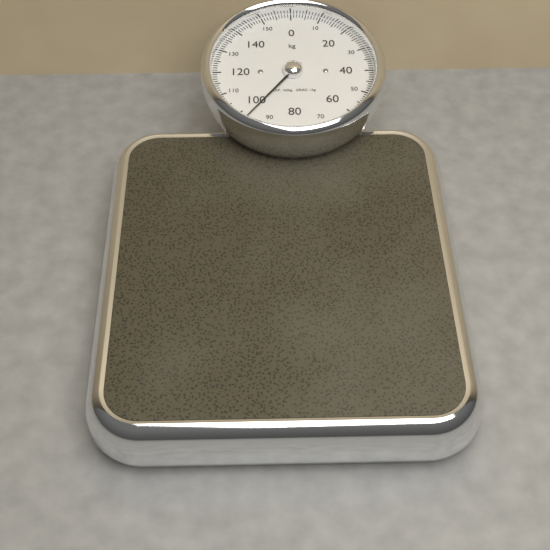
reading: 97 kg
